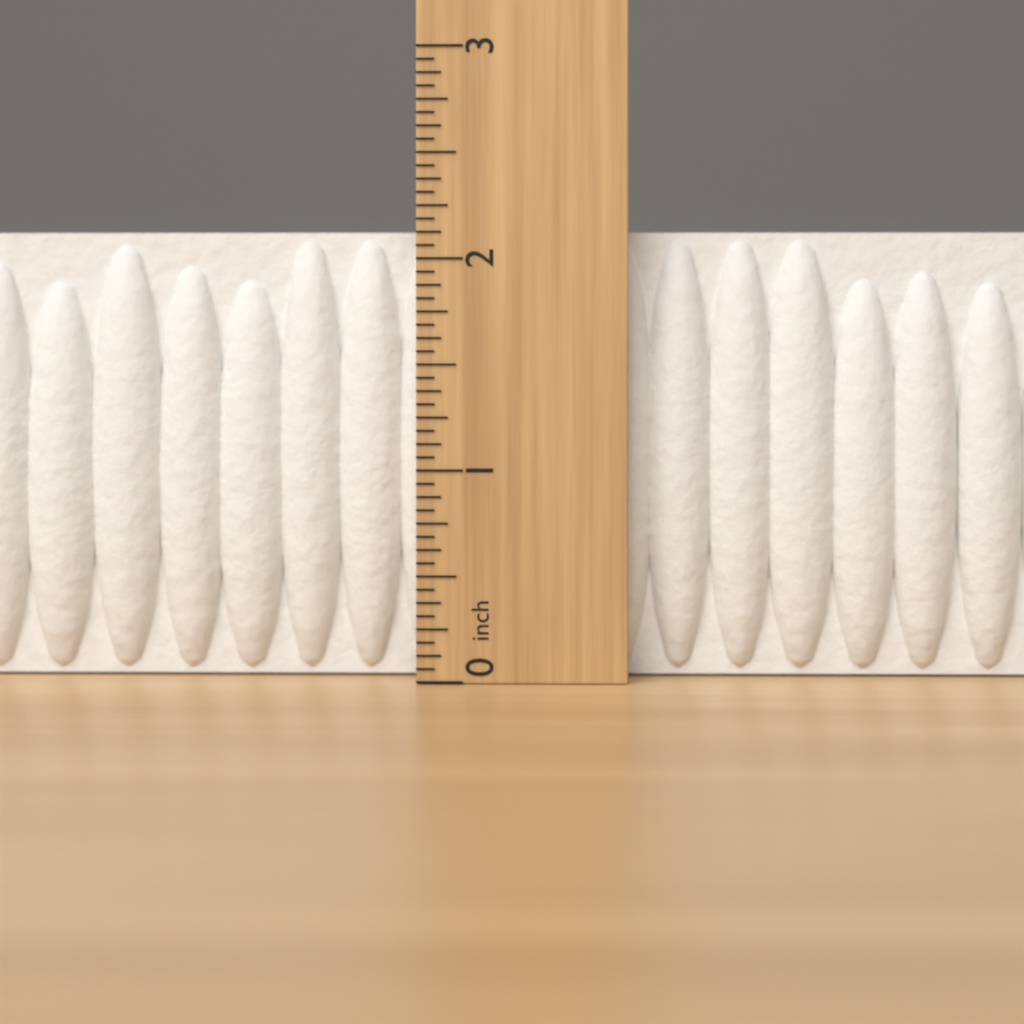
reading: 2.1250 inch
